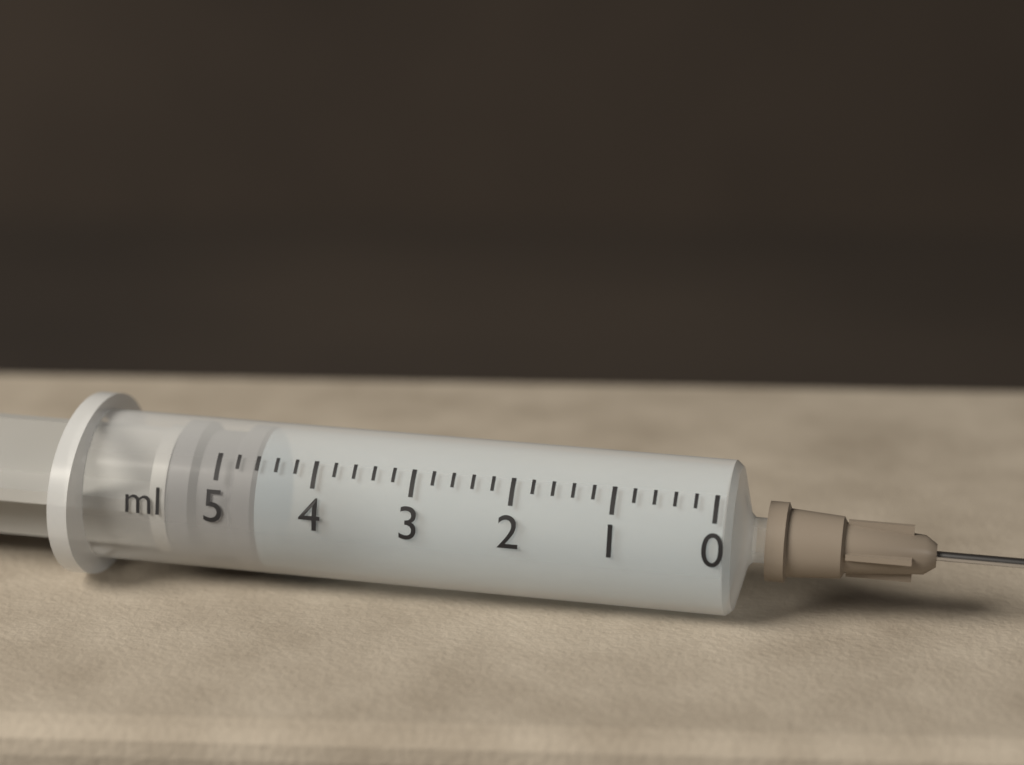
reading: 4.6 ml
